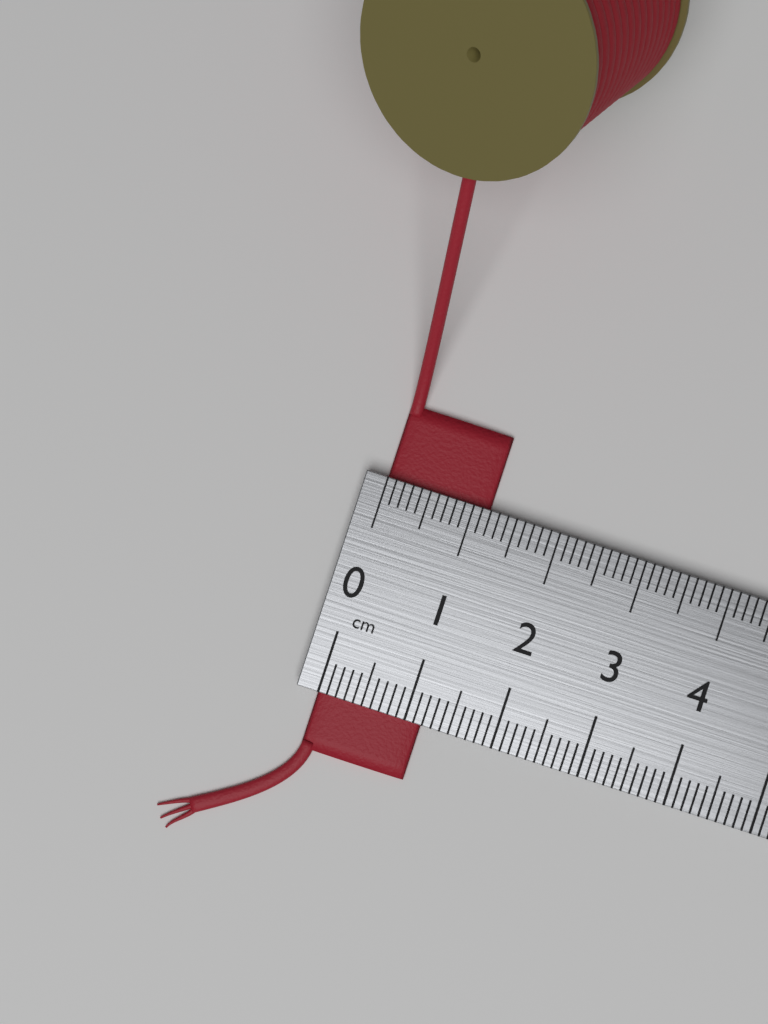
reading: 1.2 cm
